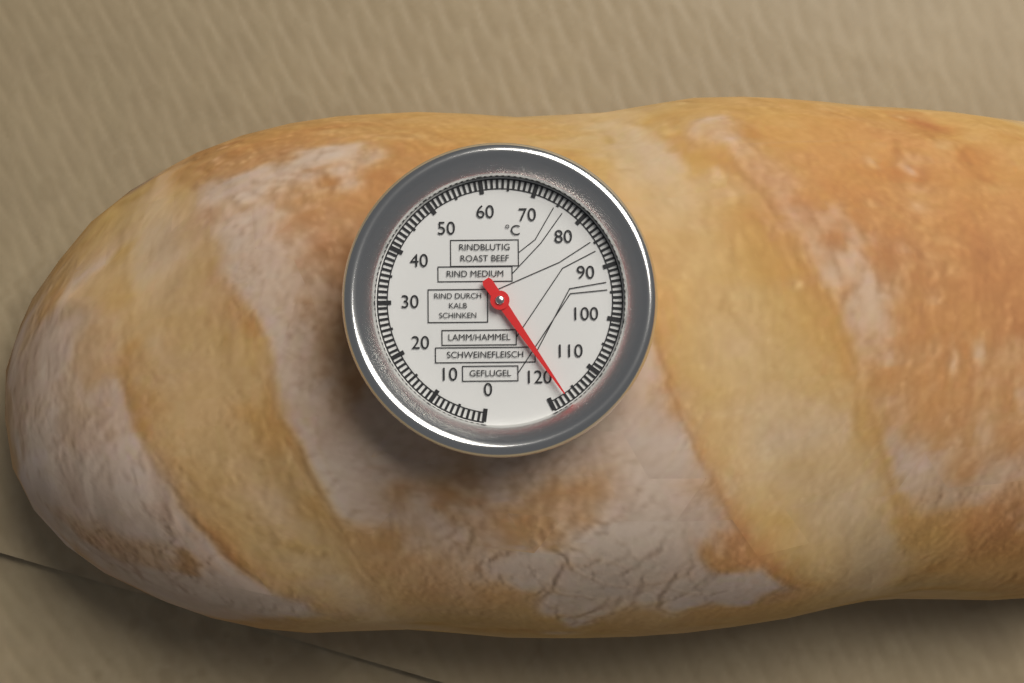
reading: 117 °C
